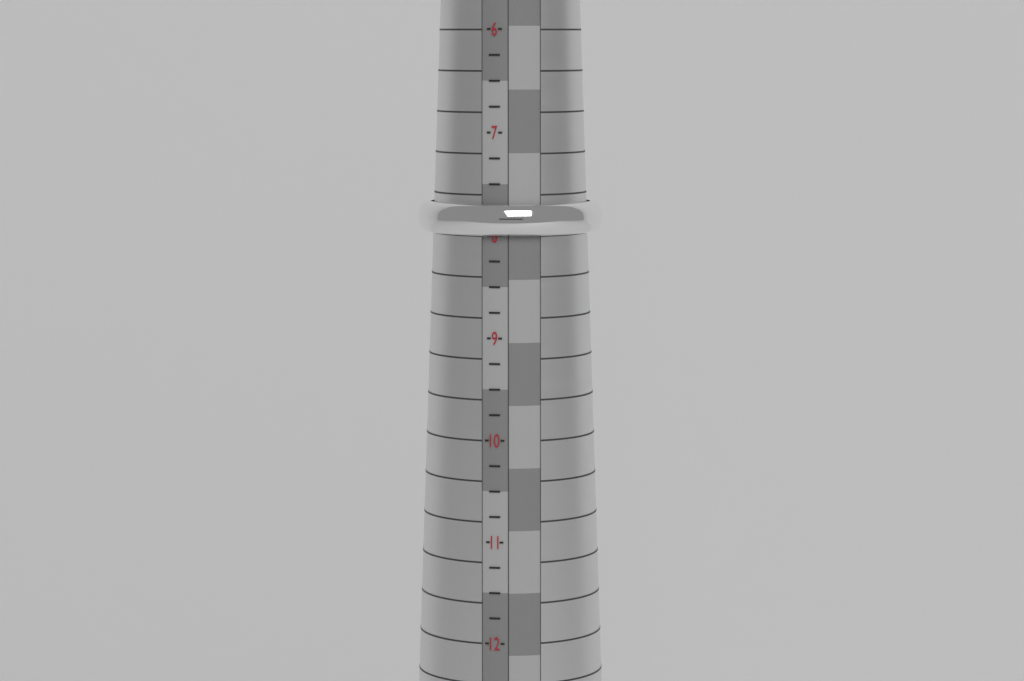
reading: 8.00 (no unit)
